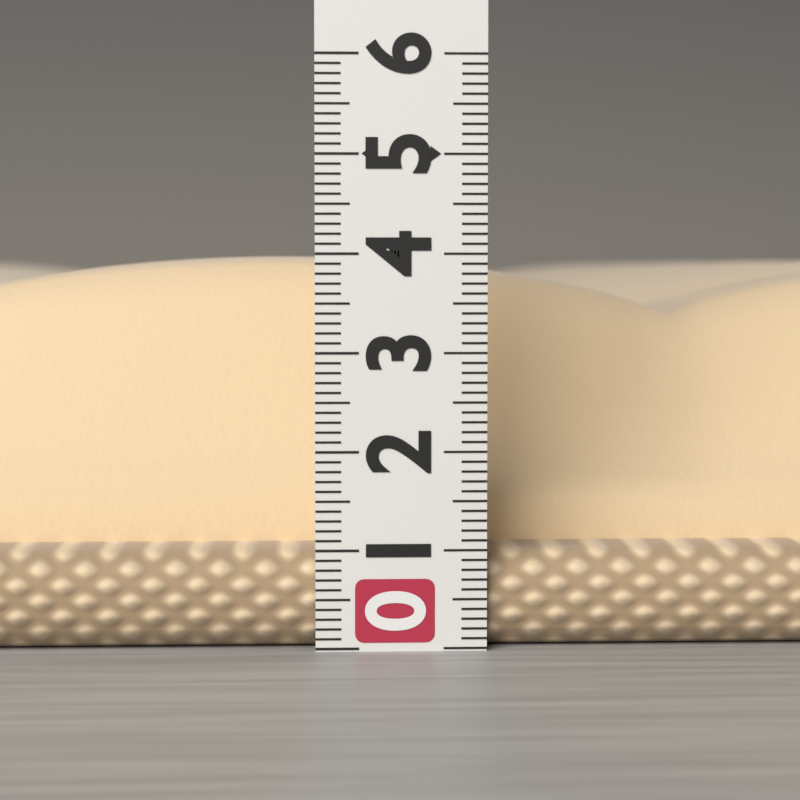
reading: 4.0 (no unit)
